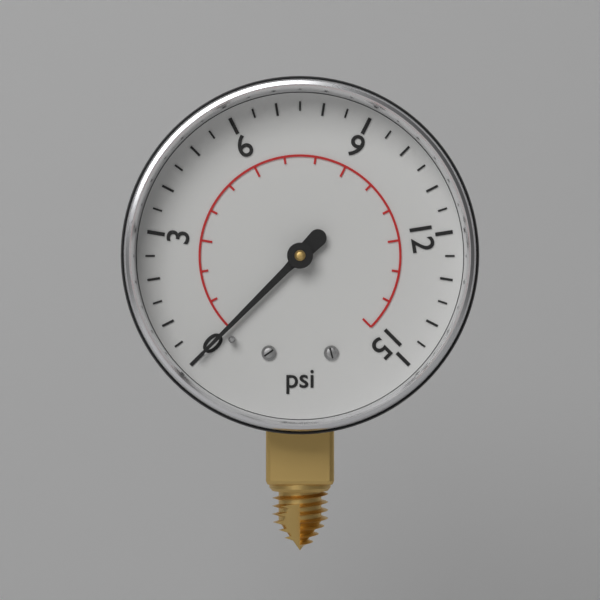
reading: 0.0 psi
